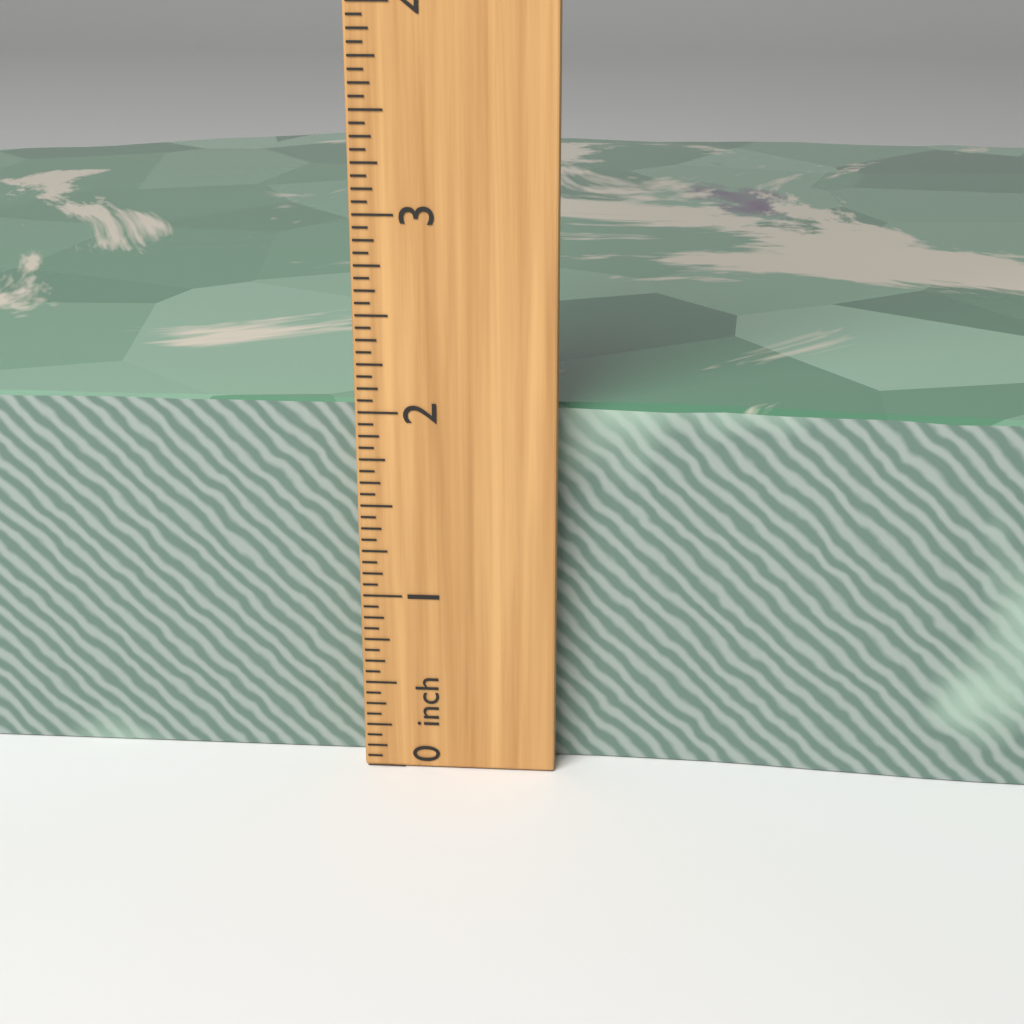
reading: 2.0000 inch
